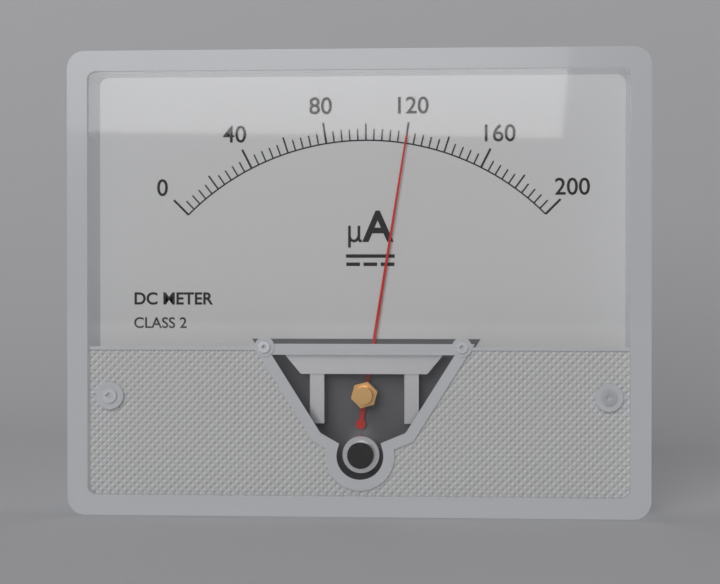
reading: 120 µA
